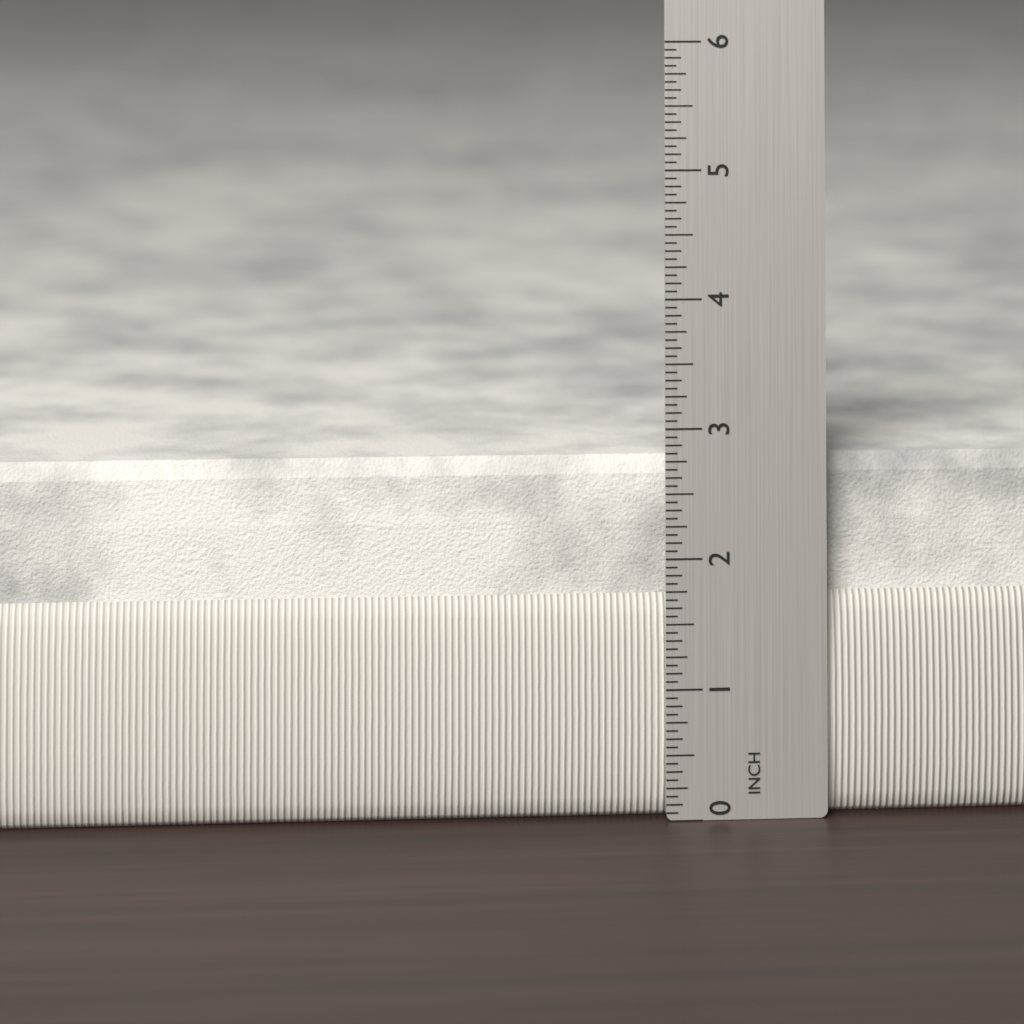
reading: 2.7500 in
